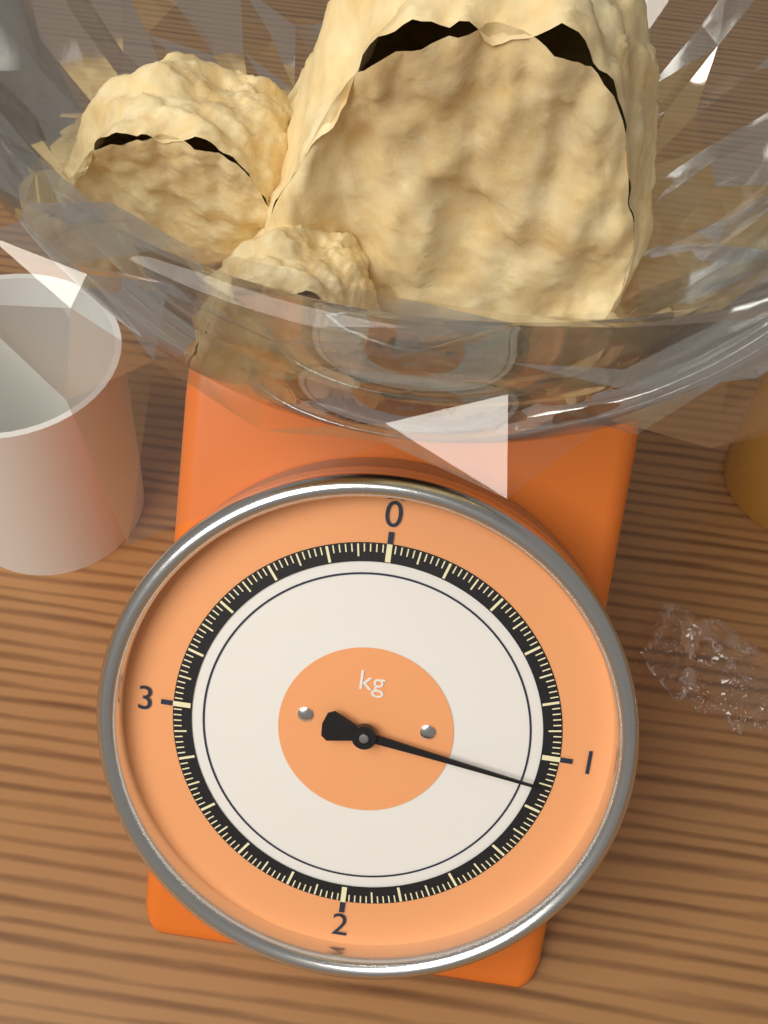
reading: 1.10 kg
